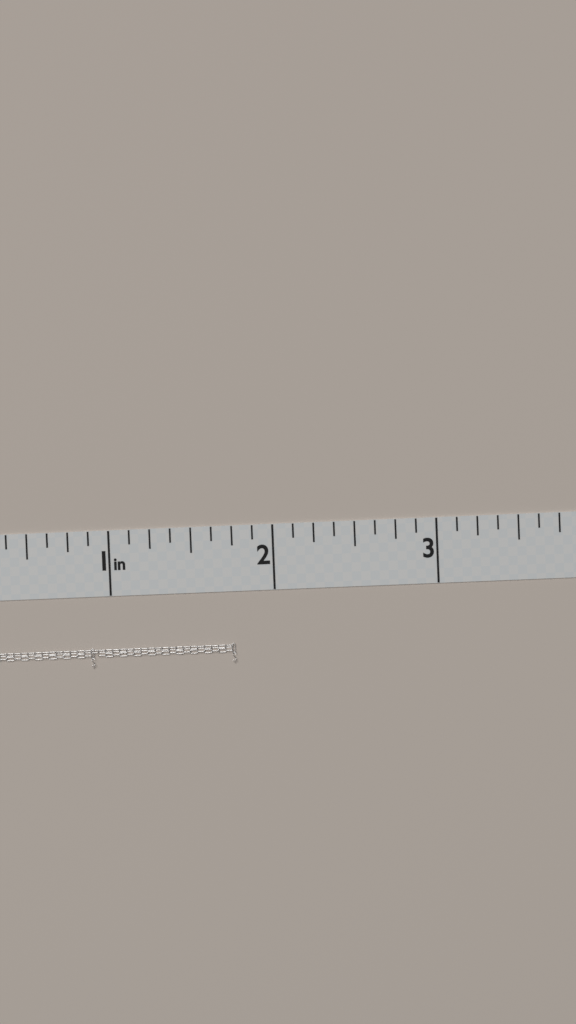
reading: 1.750 in
